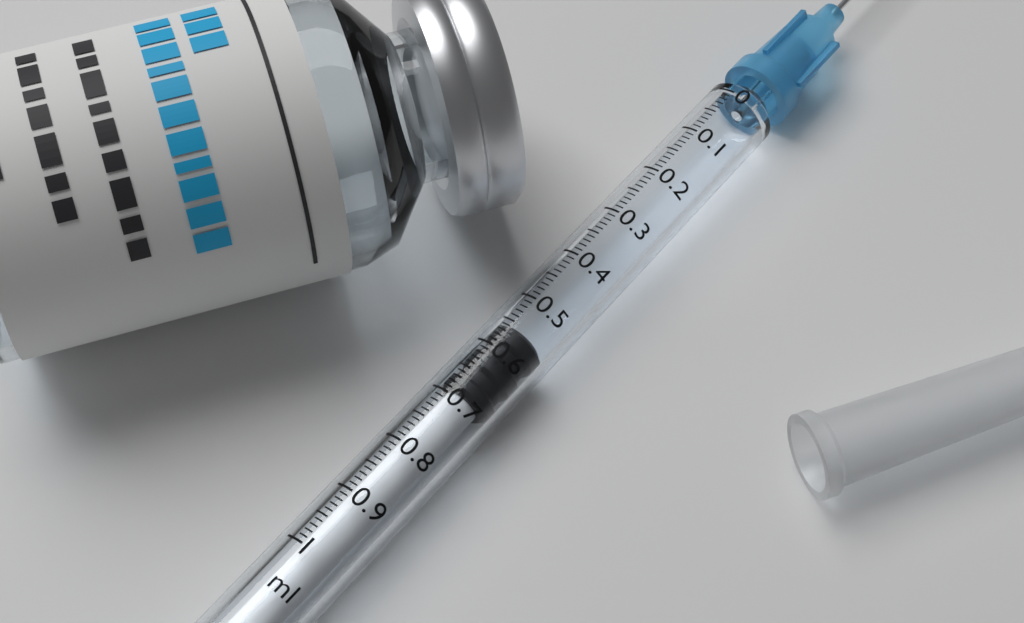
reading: 0.55 ml
